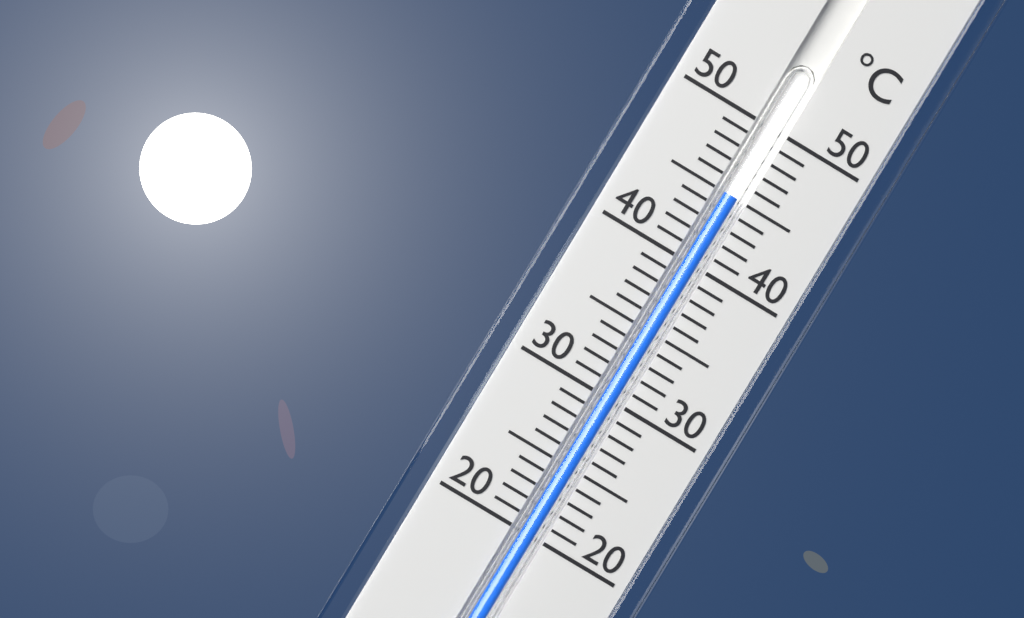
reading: 45 °C
